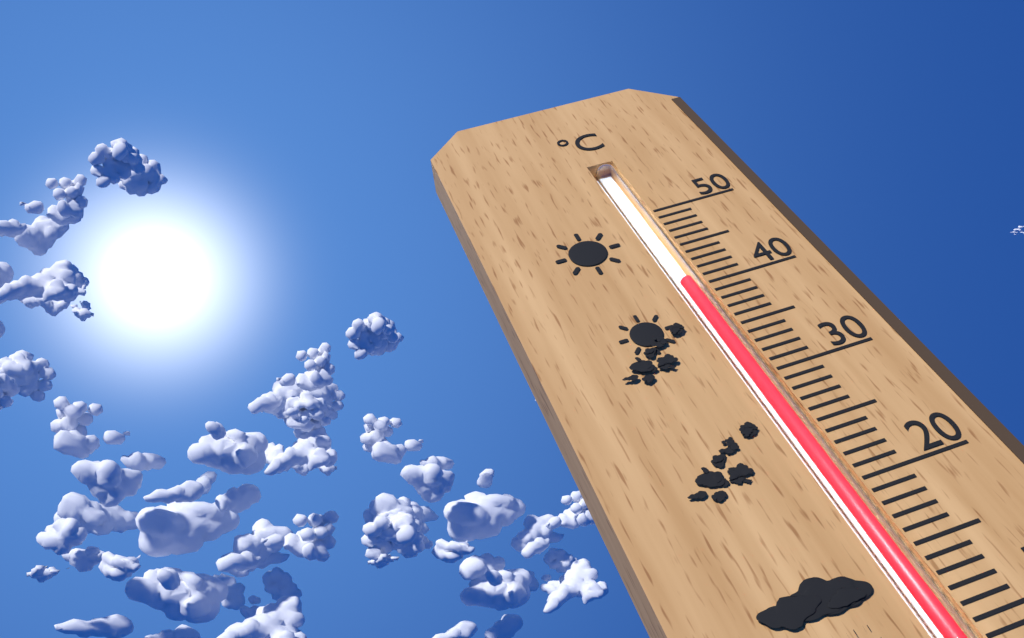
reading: 41 °C
